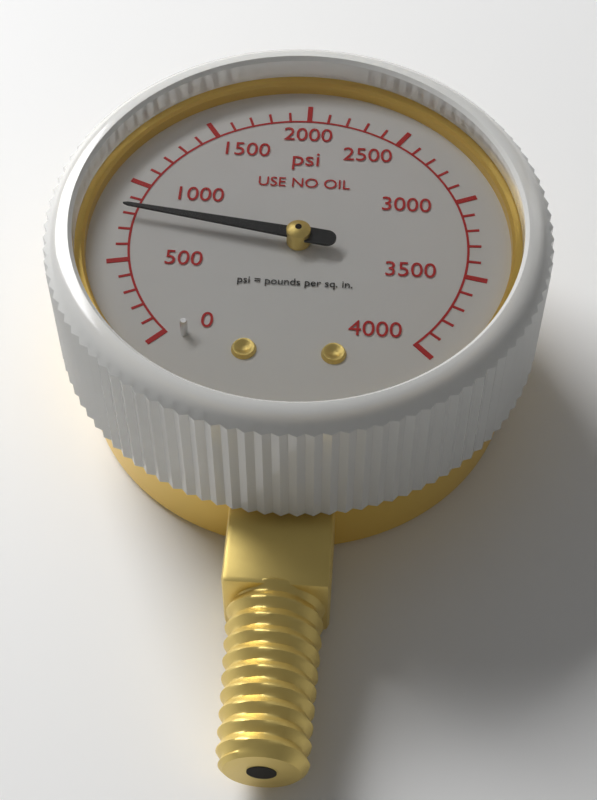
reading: 800 psi
